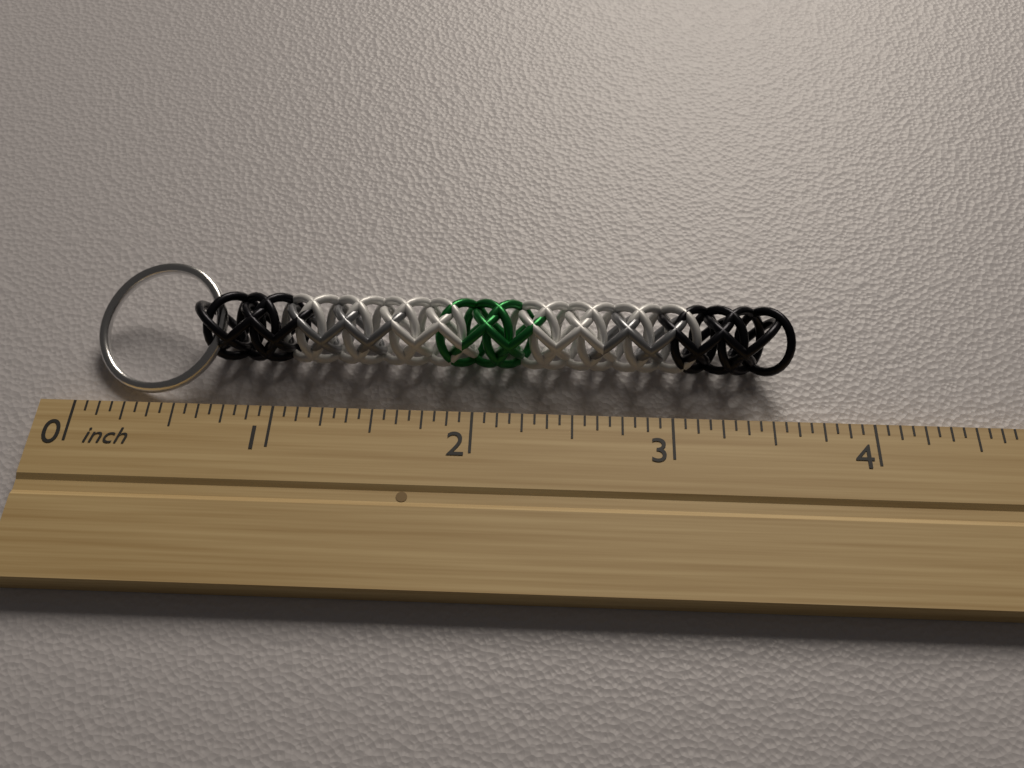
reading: 3.6250 inch
